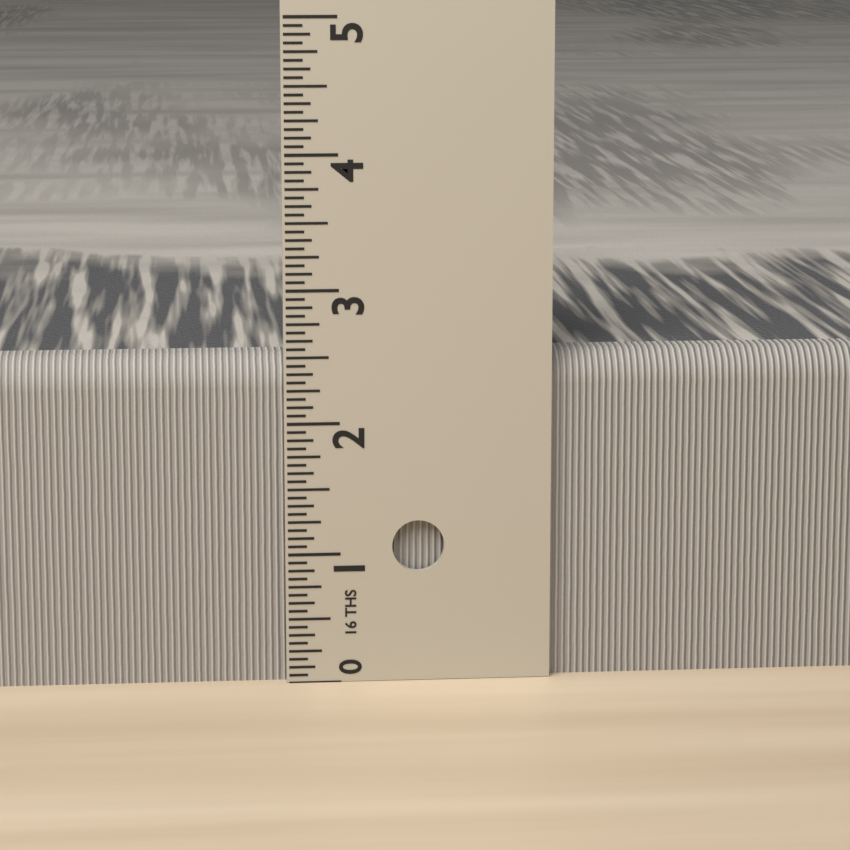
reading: 2.5000 in
